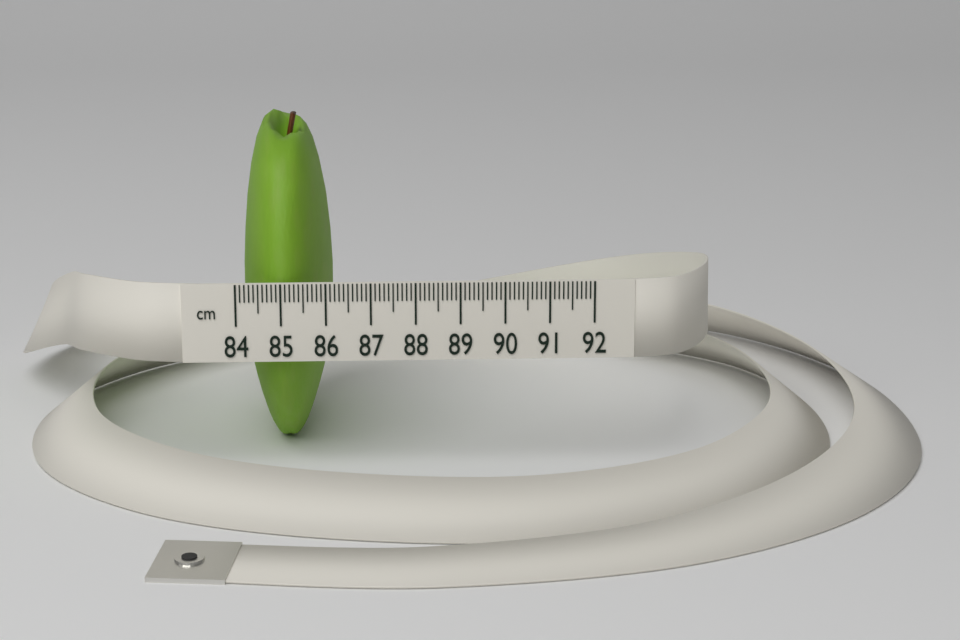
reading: 86.1 cm
